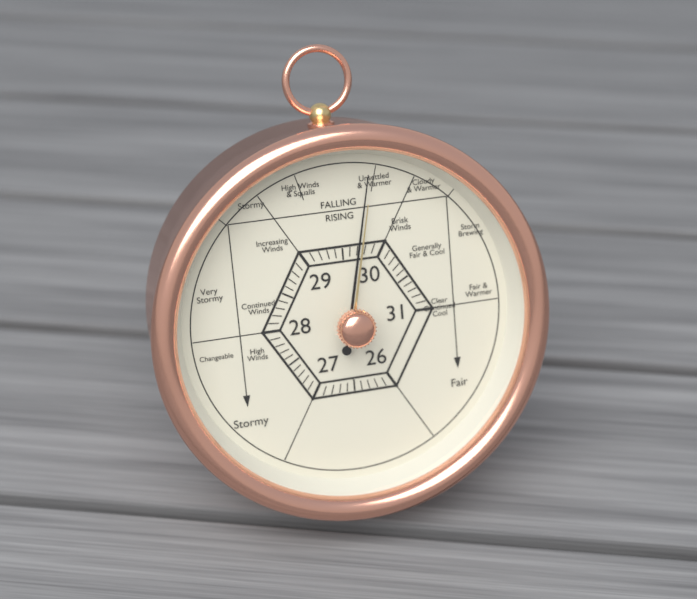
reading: 29.7 (no unit)
